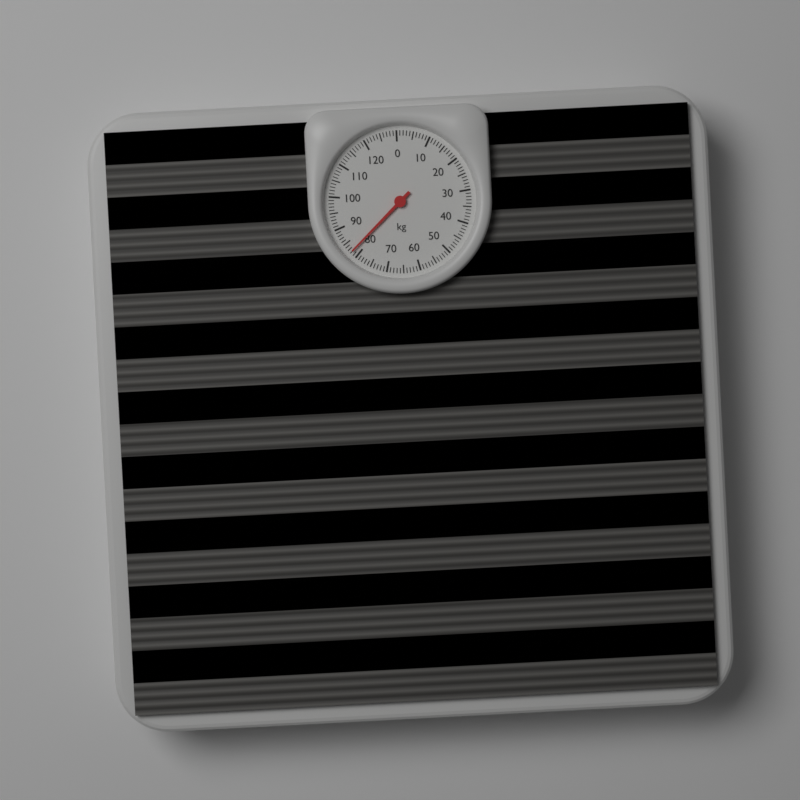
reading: 82 kg
